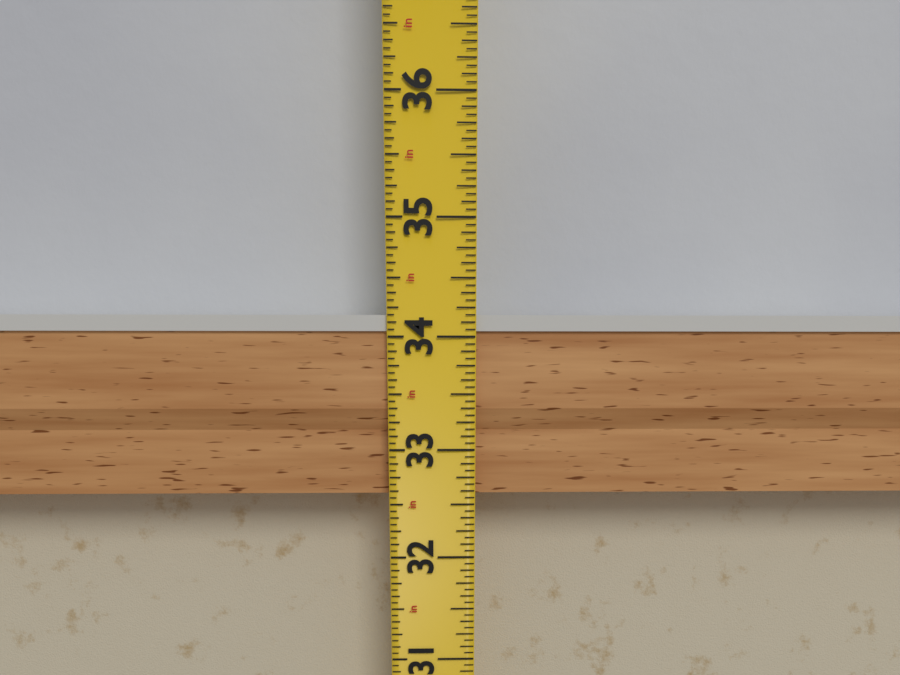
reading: 34.1875 in
